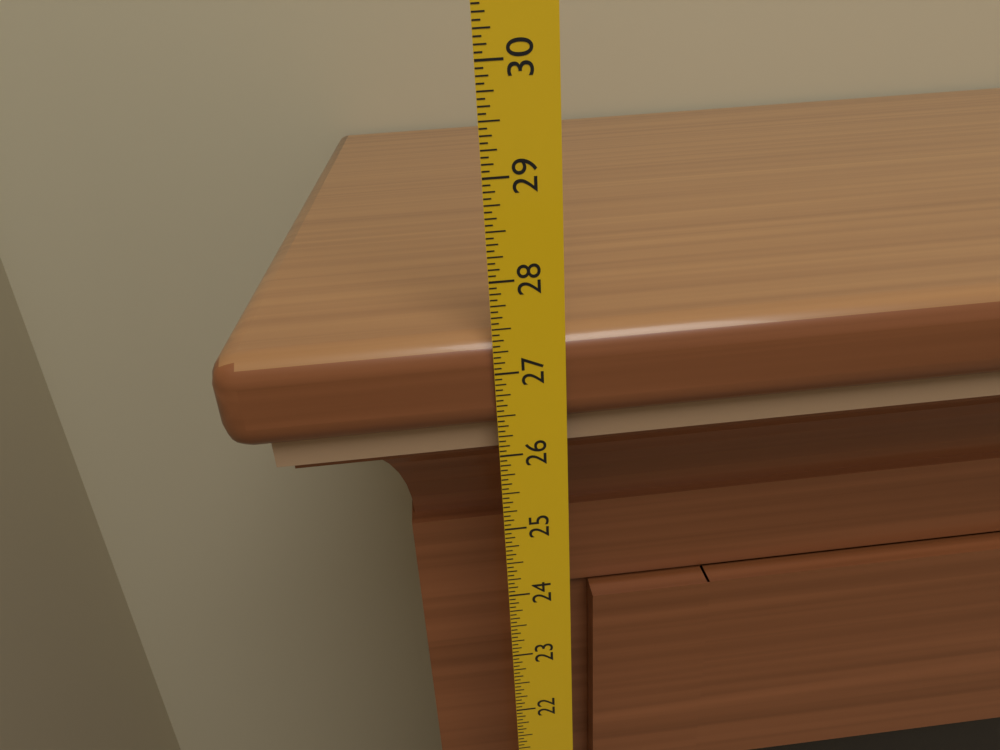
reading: 27.3750 in
